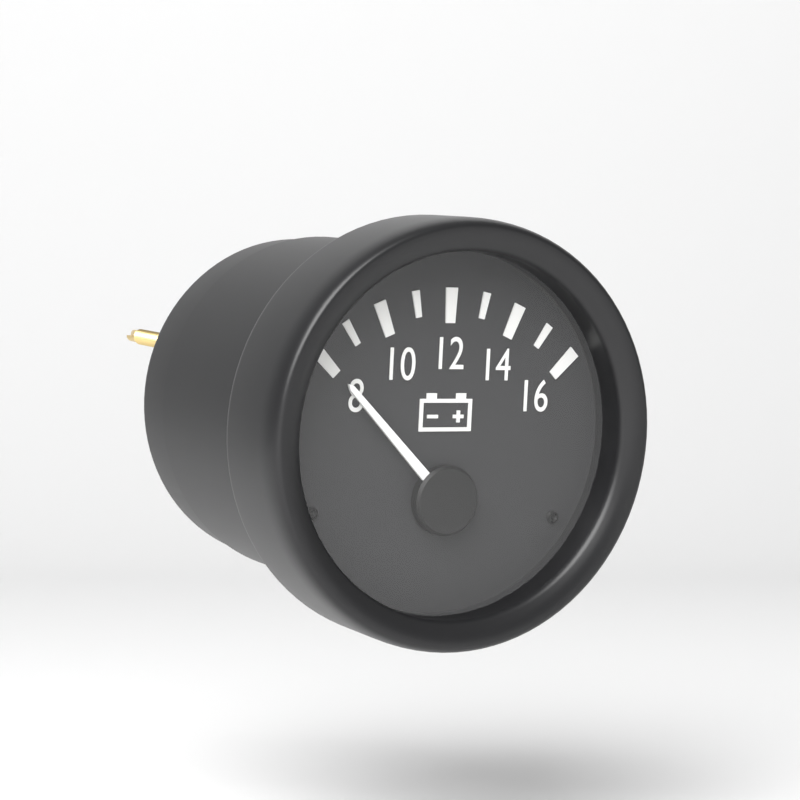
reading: 8 (no unit)
